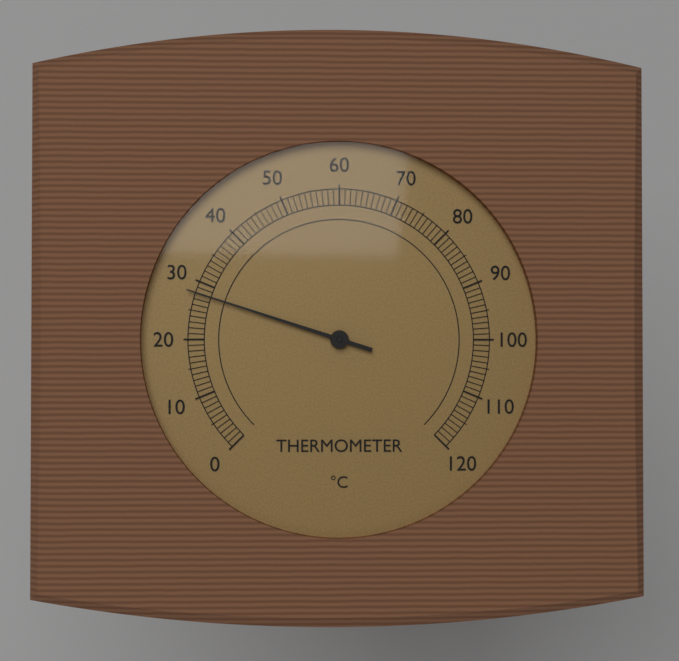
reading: 28 °C
